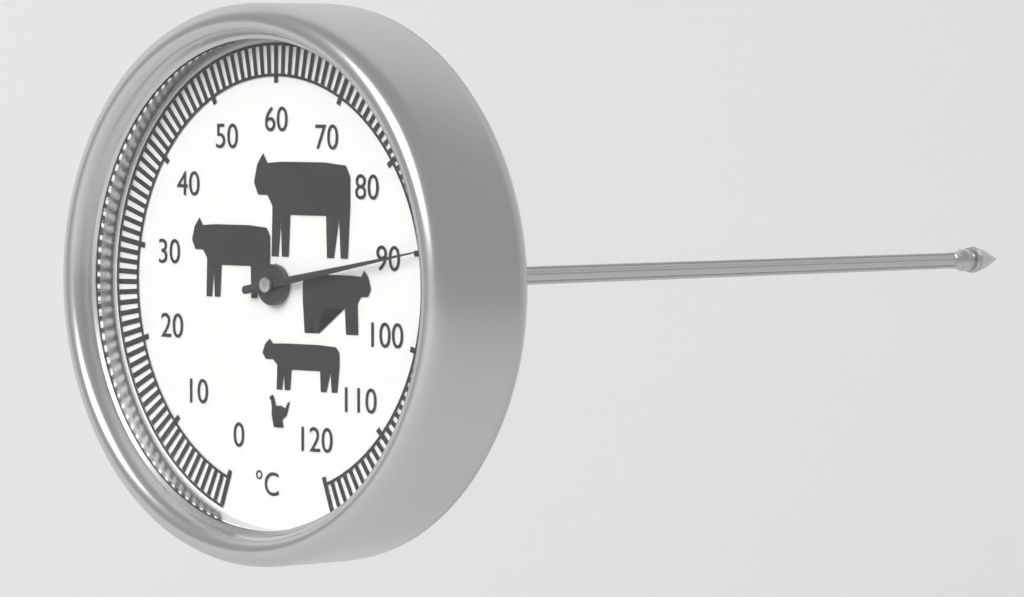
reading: 90 °C
